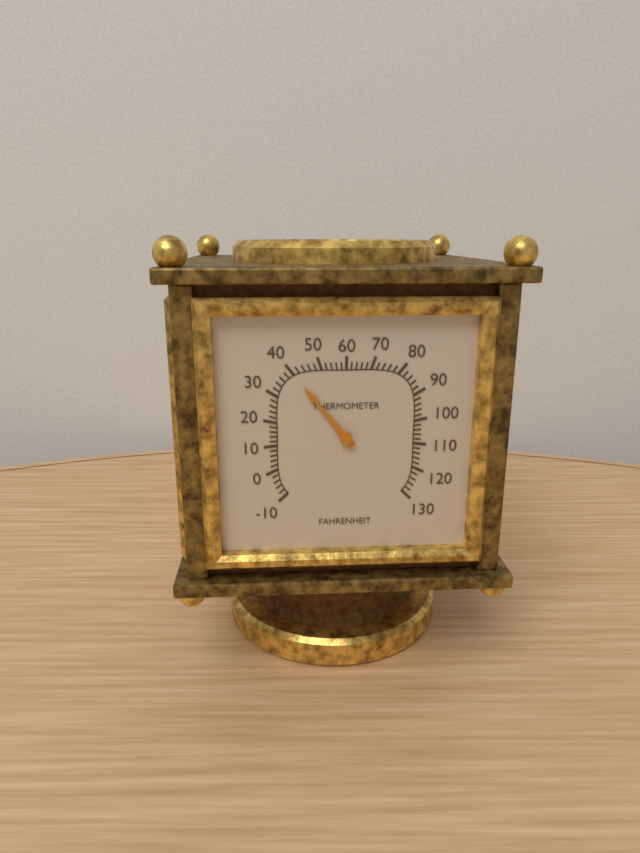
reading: 40 °F
